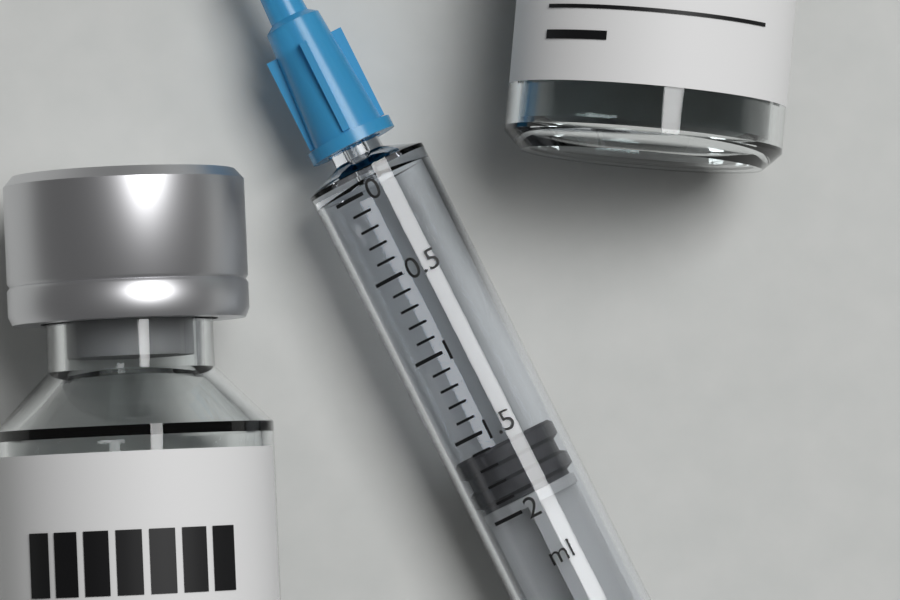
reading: 1.6 ml
